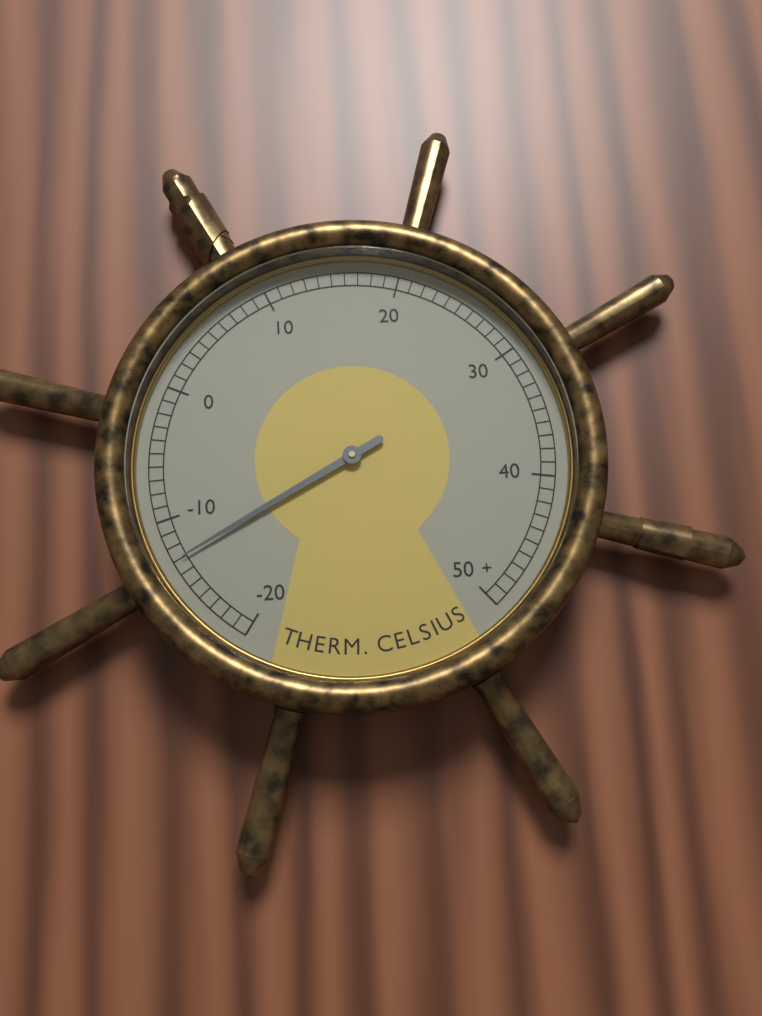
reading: -13 °C
